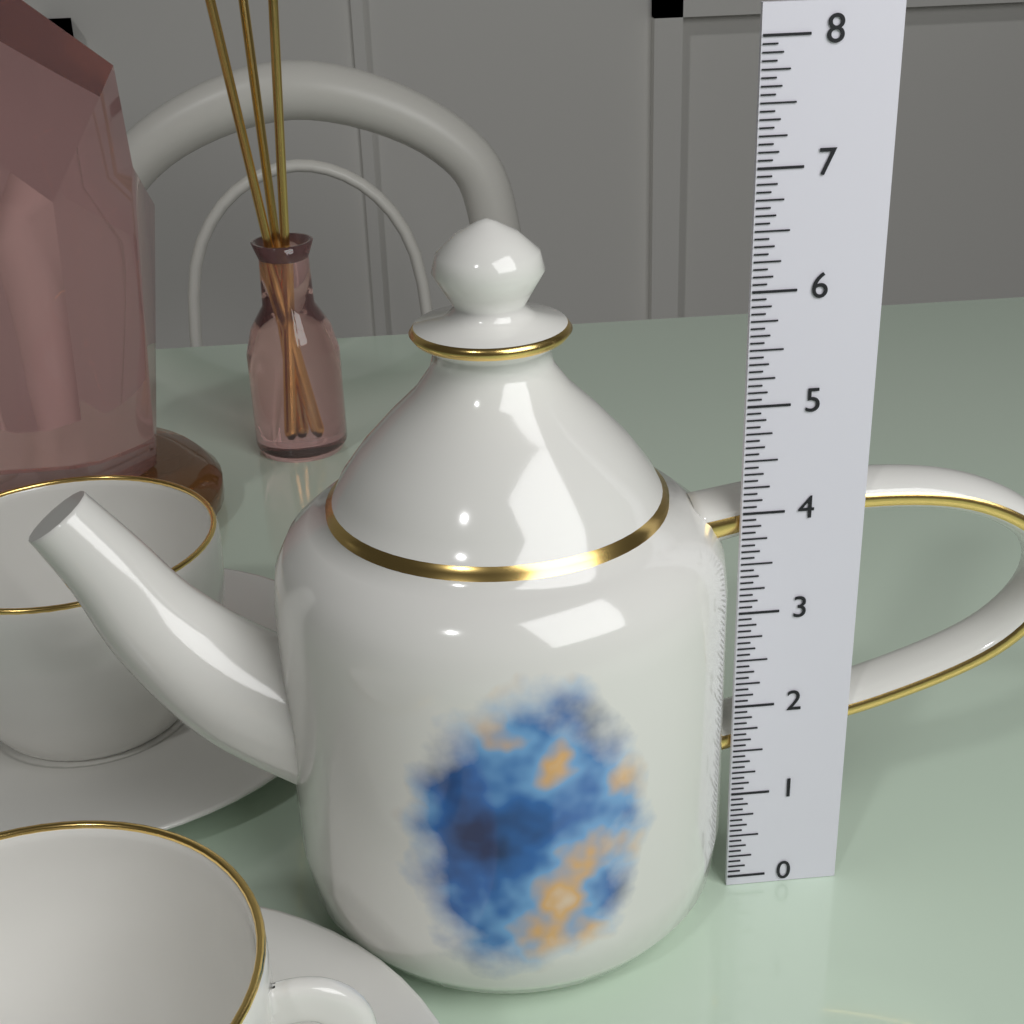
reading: 6.6250 (no unit)
